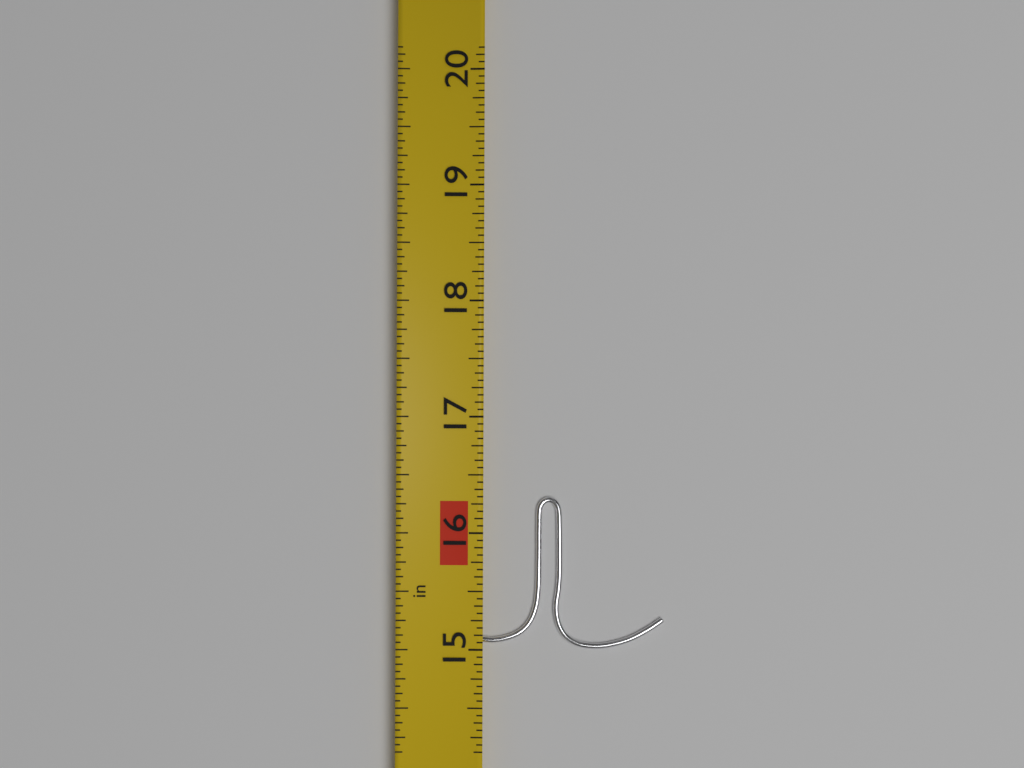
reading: 16.3125 in
